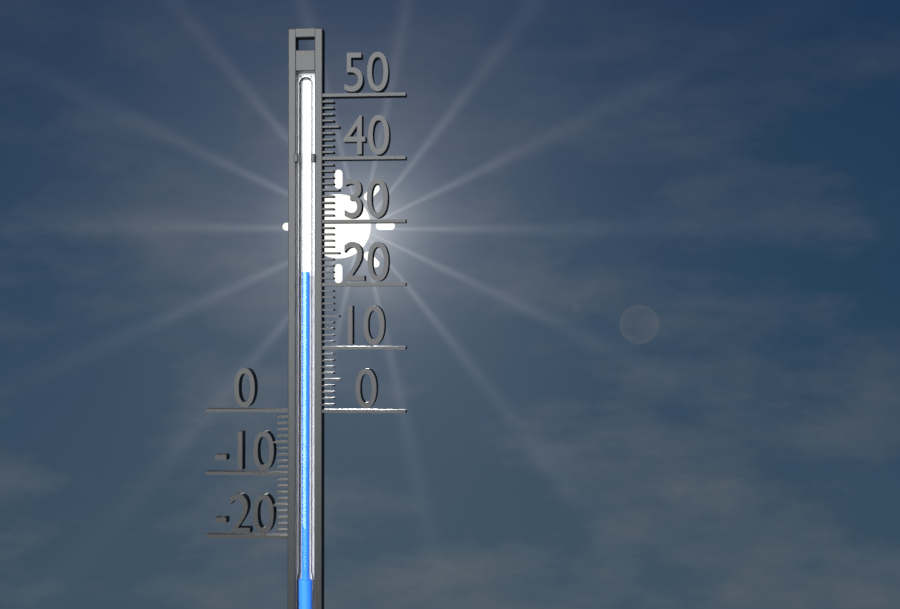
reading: 22 (no unit)
